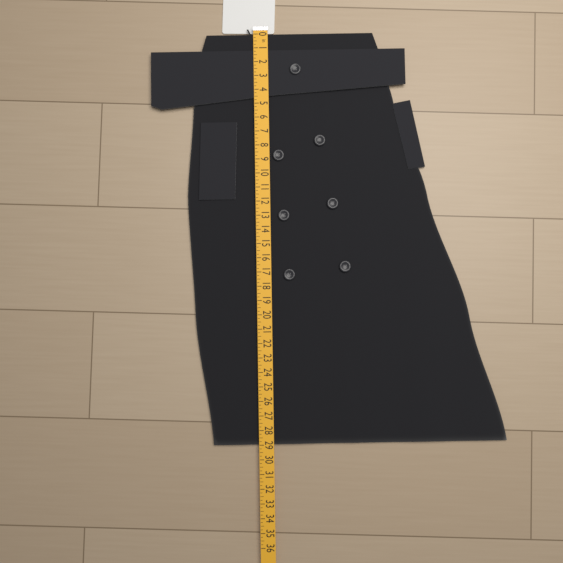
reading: 29.00 in
